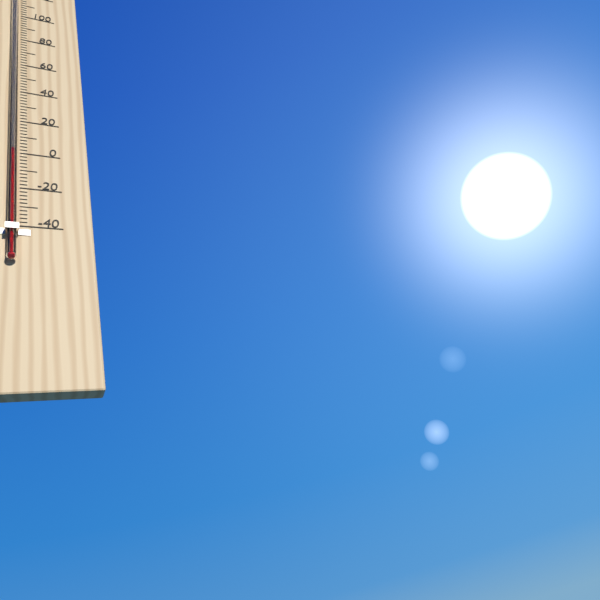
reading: 0 °F
